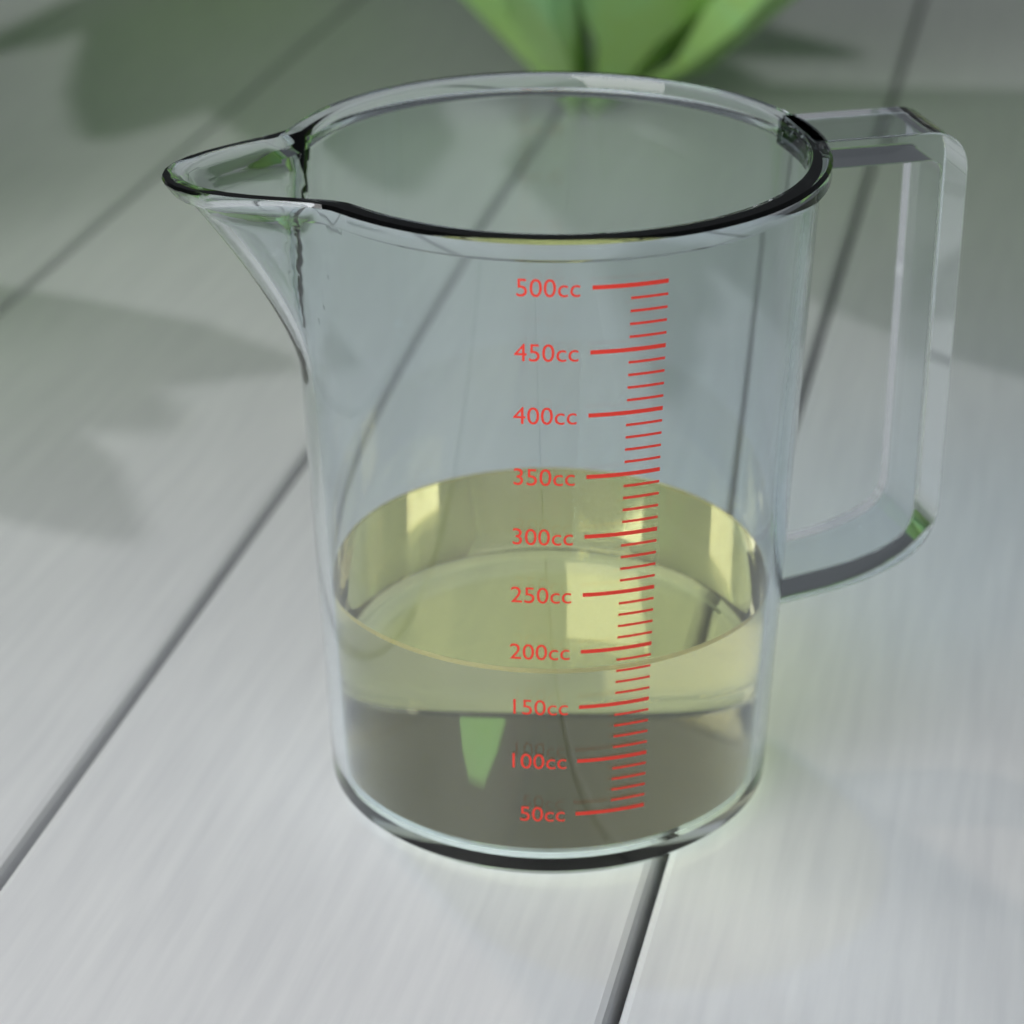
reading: 180 cc
